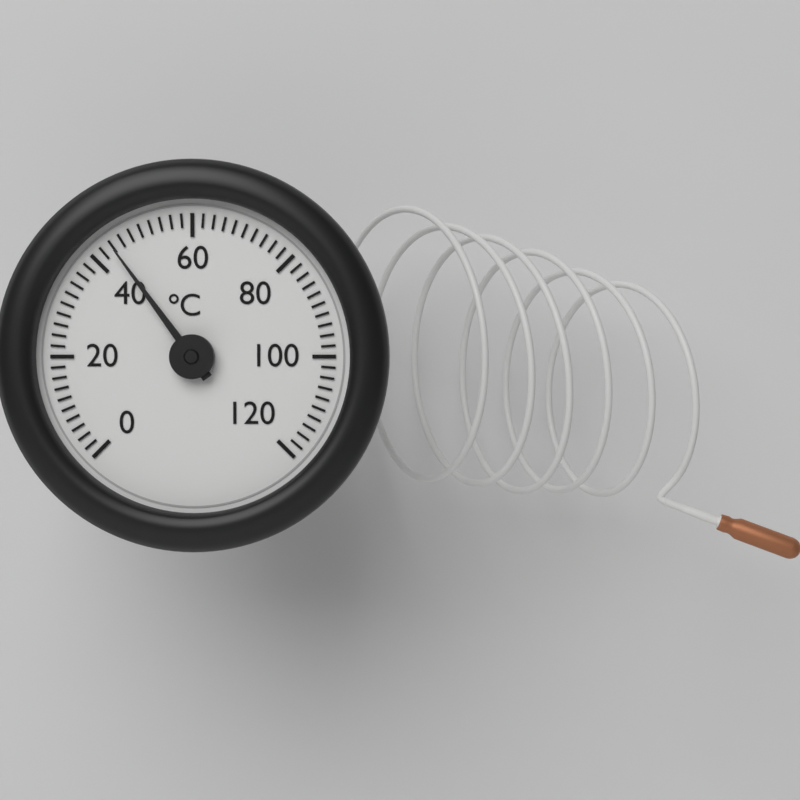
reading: 44 °C
